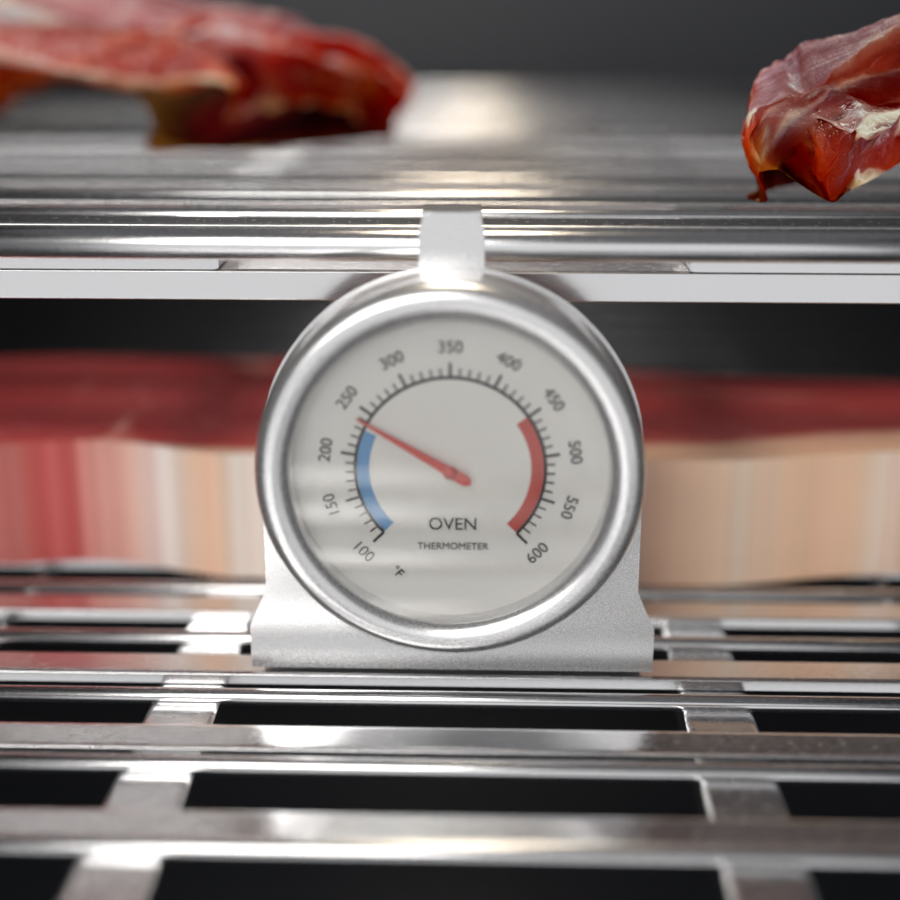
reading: 240 °F
